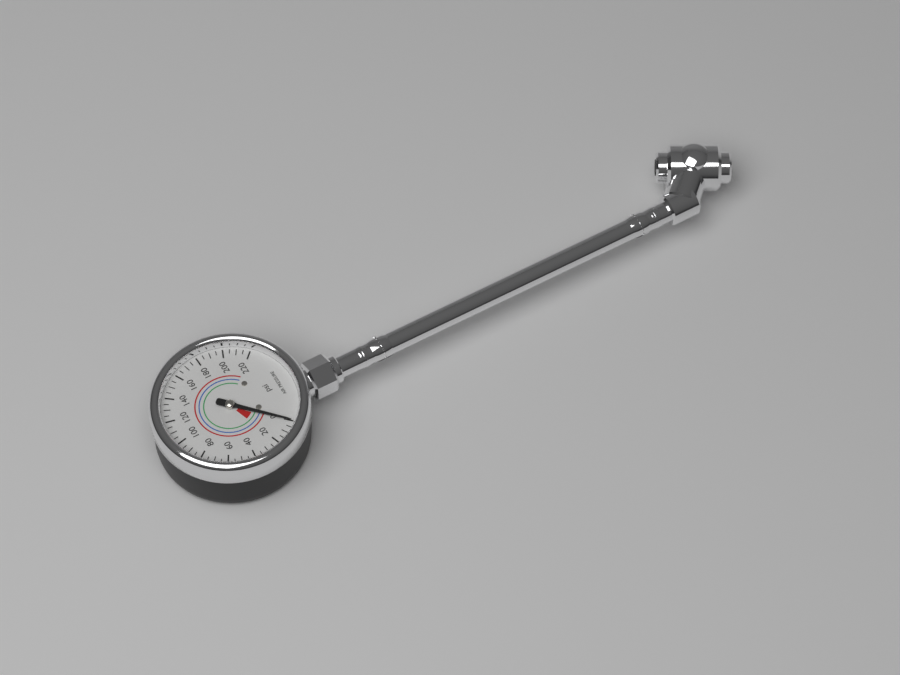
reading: 0 psi
